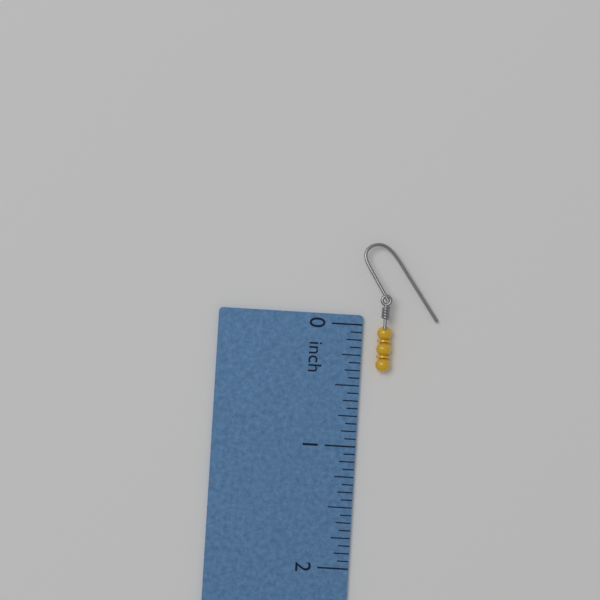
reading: 0.3750 inch
